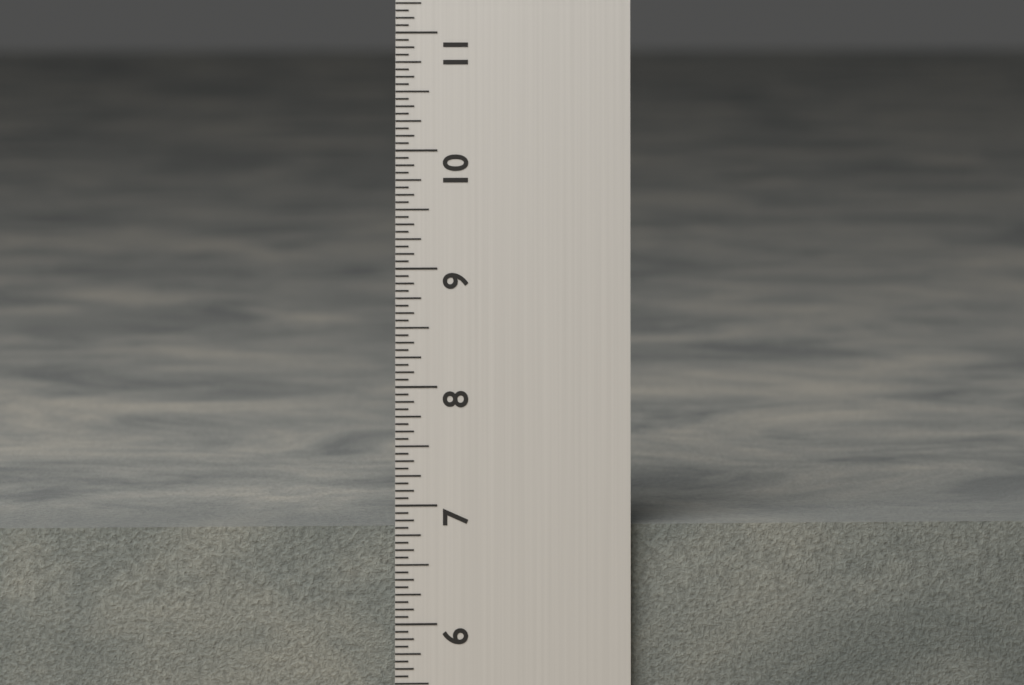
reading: 6.8125 in
